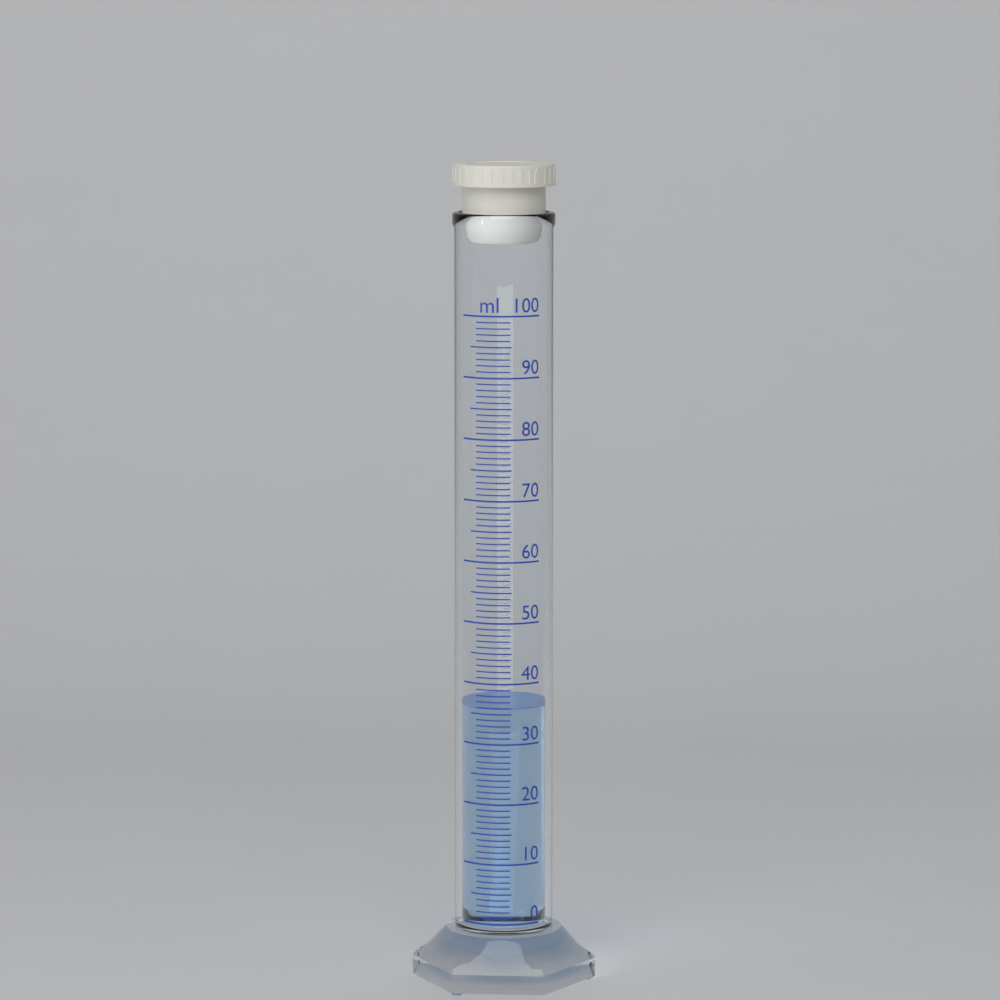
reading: 36 ml
